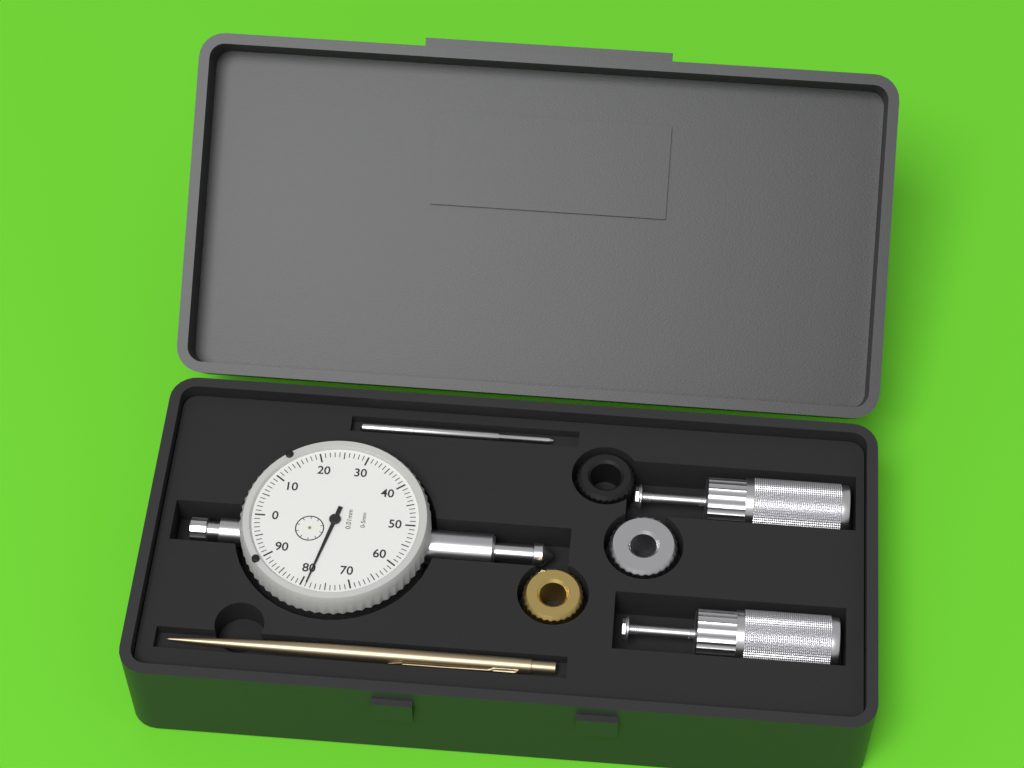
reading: 0.79 mm
